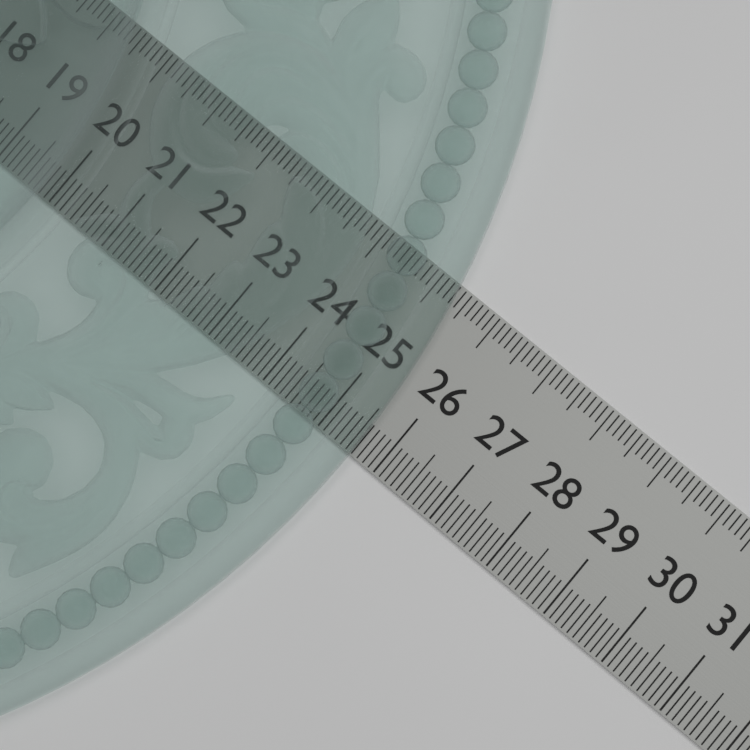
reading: 25.6 (no unit)
